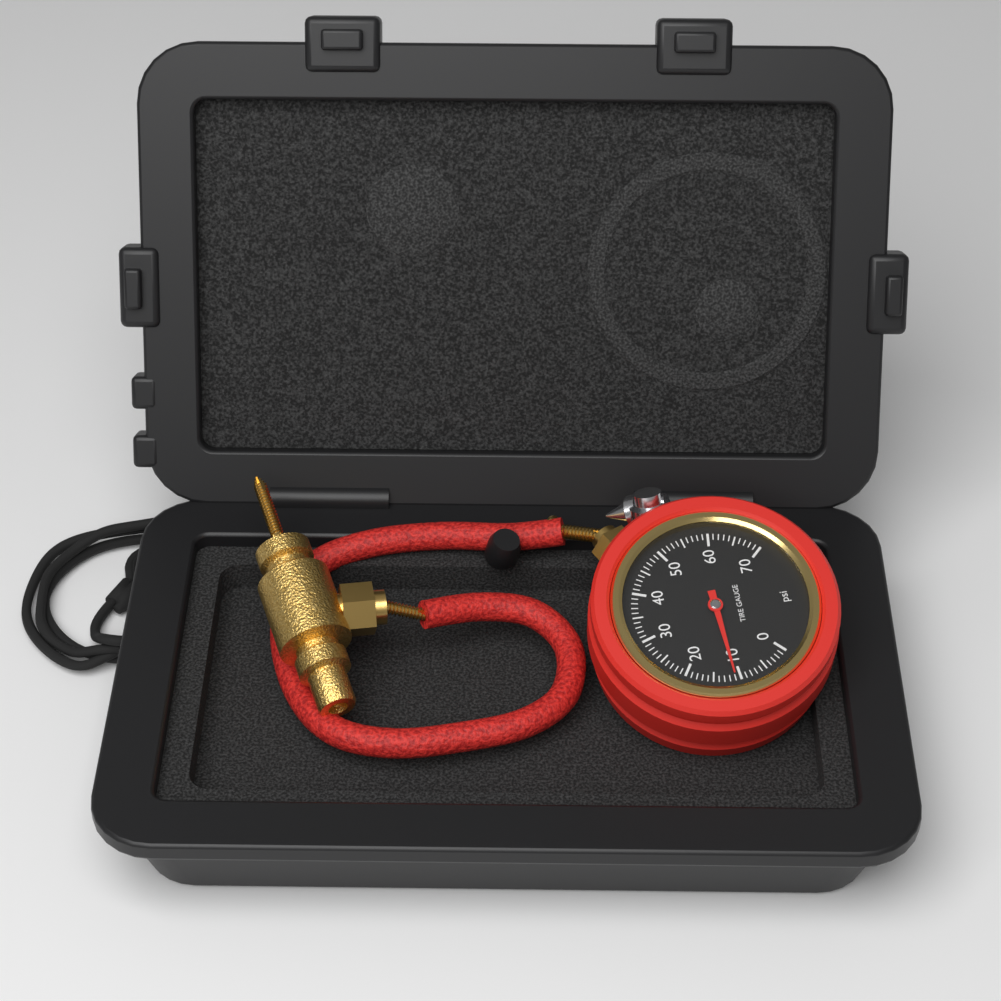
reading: 11 psi
